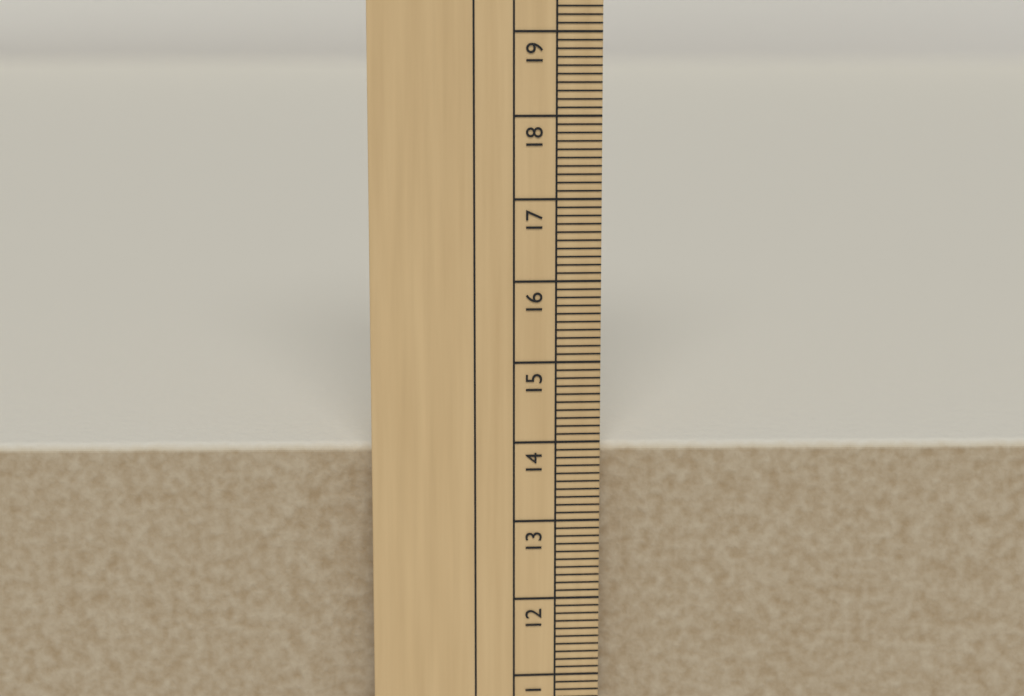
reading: 13.9 cm
